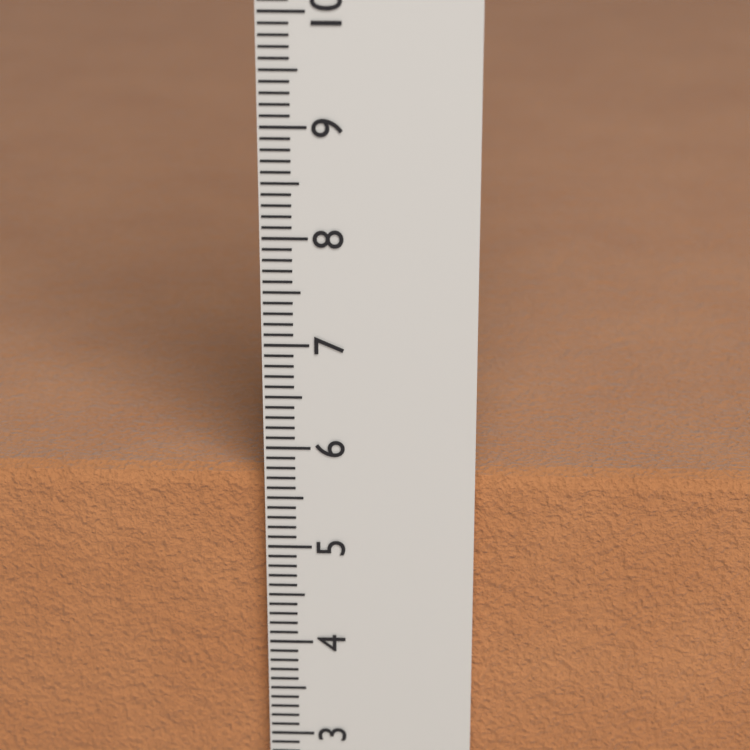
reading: 5.7 cm
